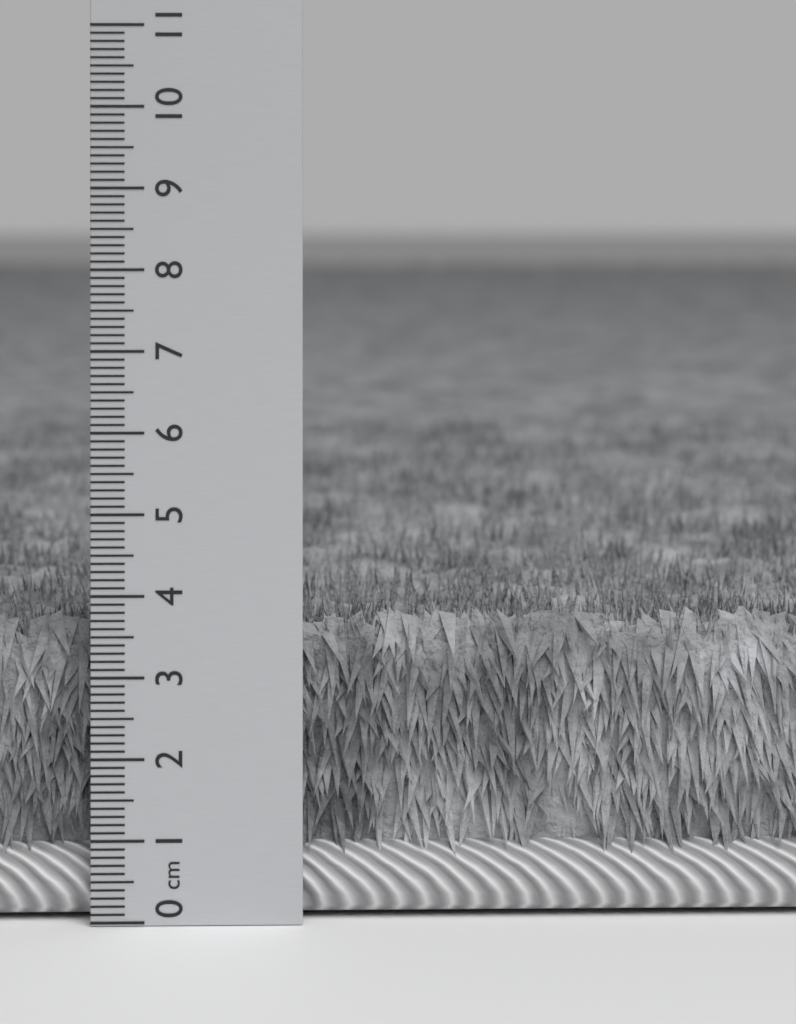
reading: 3.8 cm
